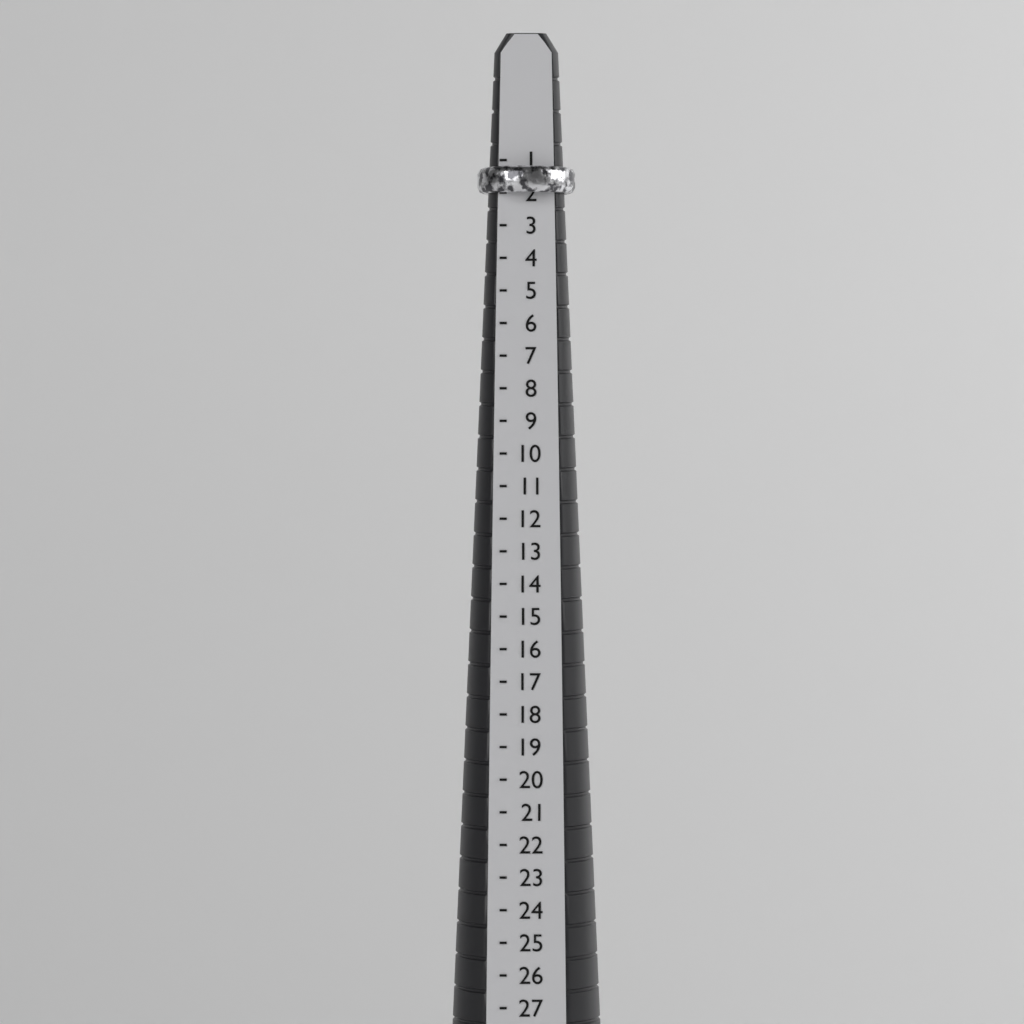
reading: 2 (no unit)
